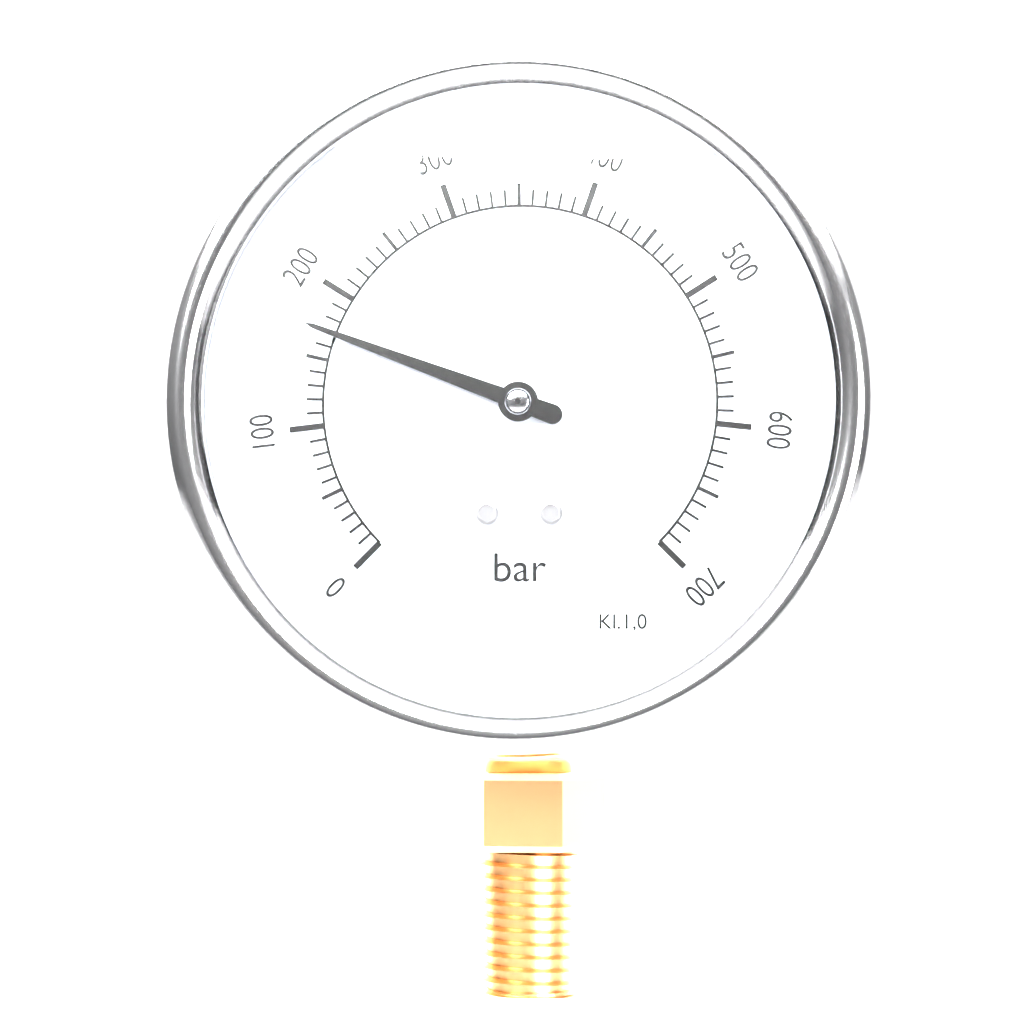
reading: 170 bar
